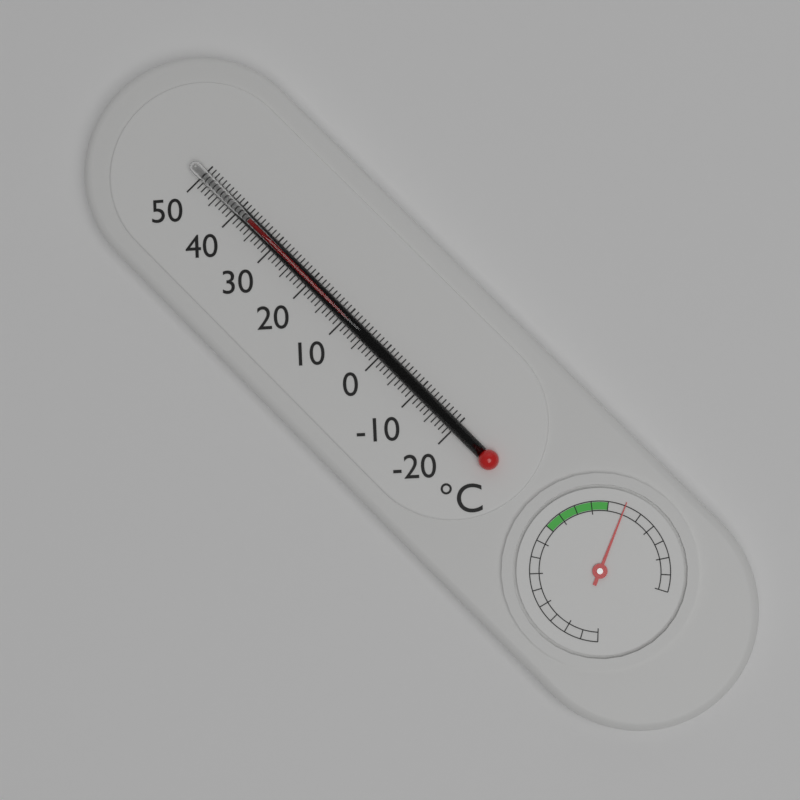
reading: 37 °C
